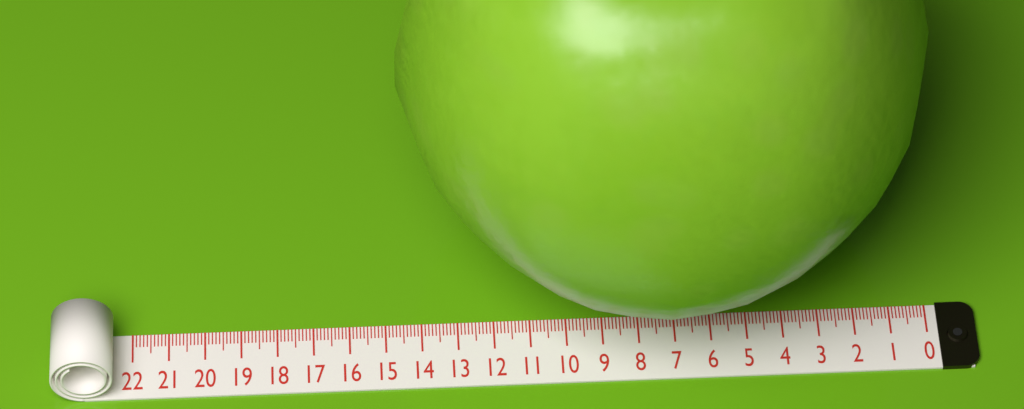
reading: 14.5 (no unit)
